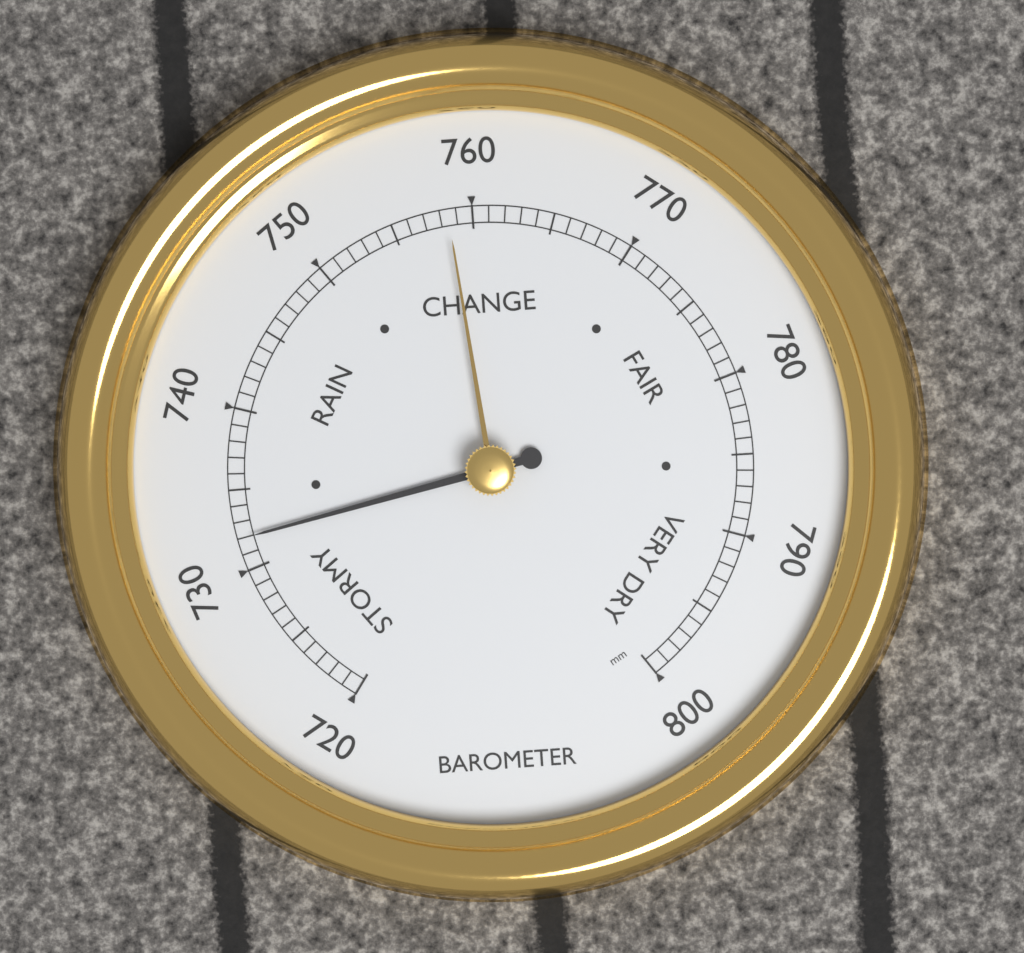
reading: 732 mm
